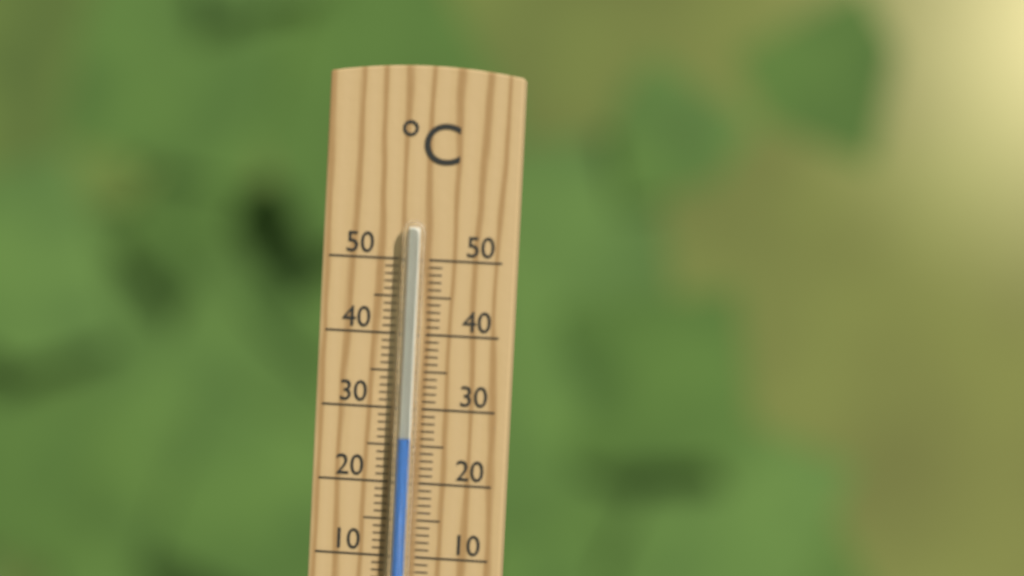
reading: 26 °C
